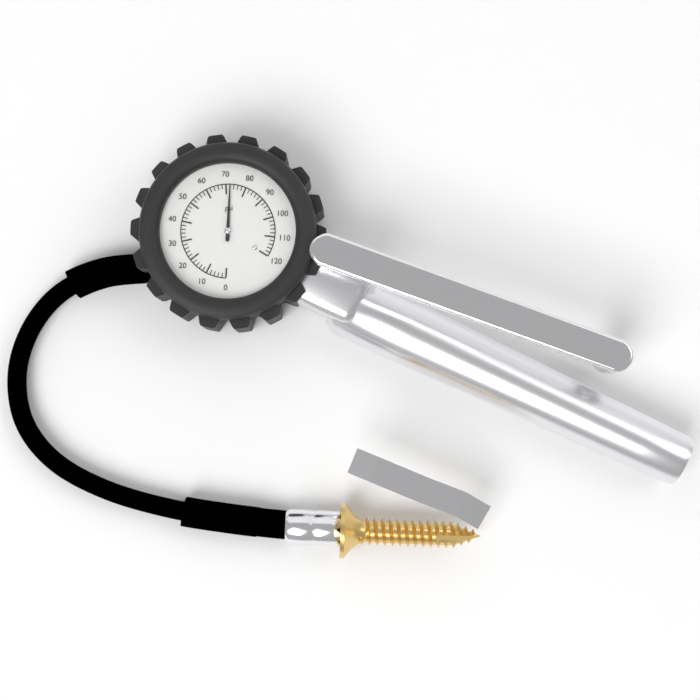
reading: 72 psi
